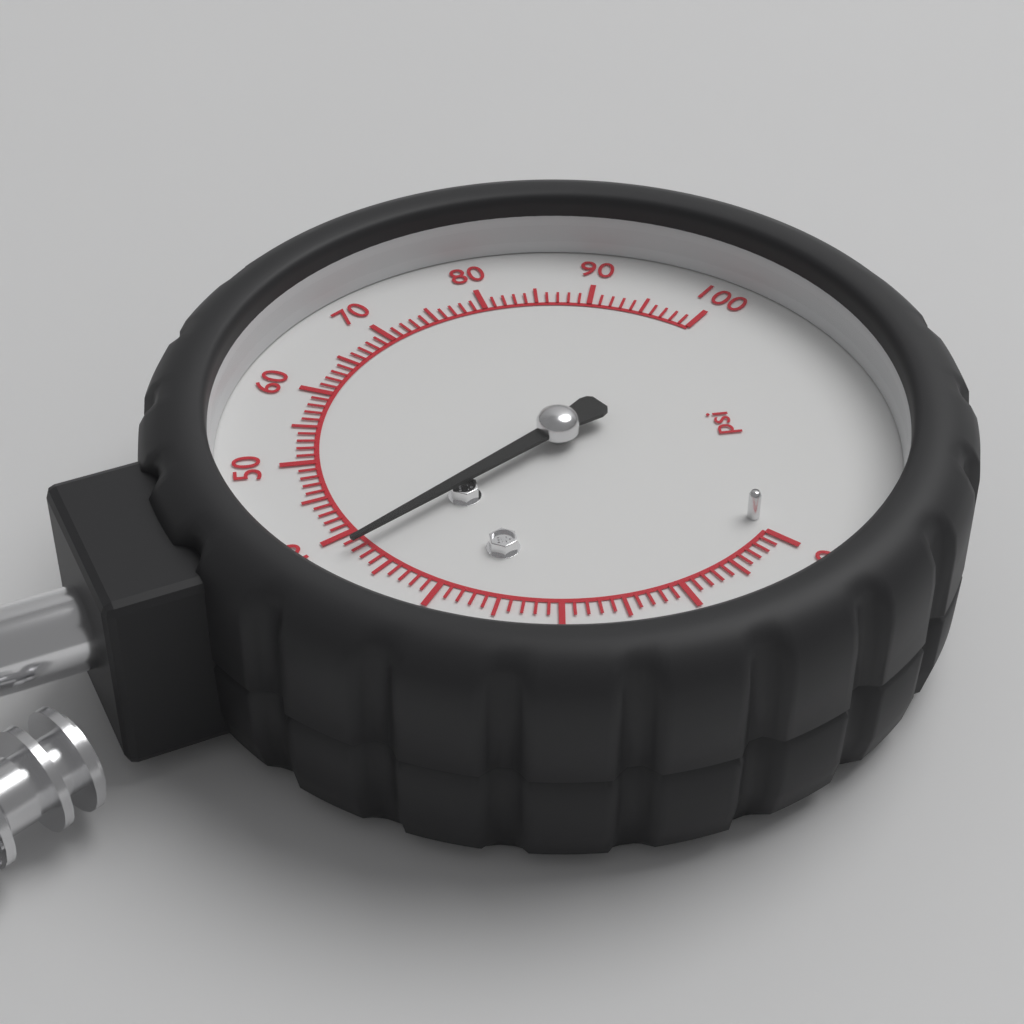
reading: 38 psi
